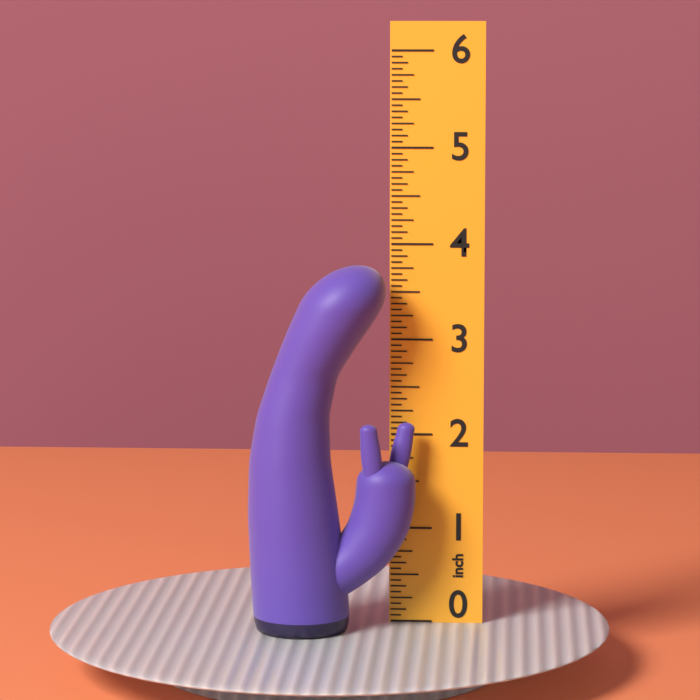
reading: 3.8125 inch
